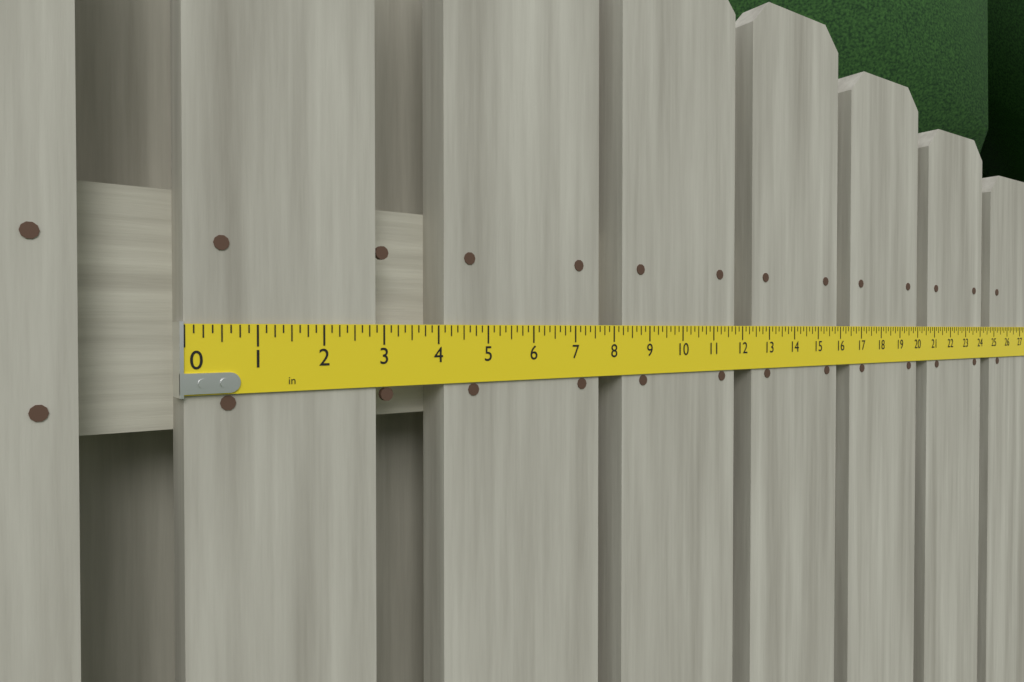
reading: 2.875 in
